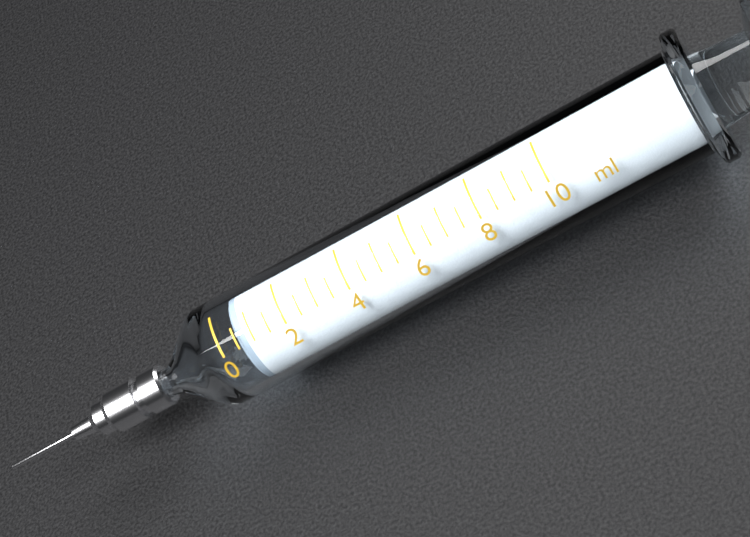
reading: 0.5 ml
